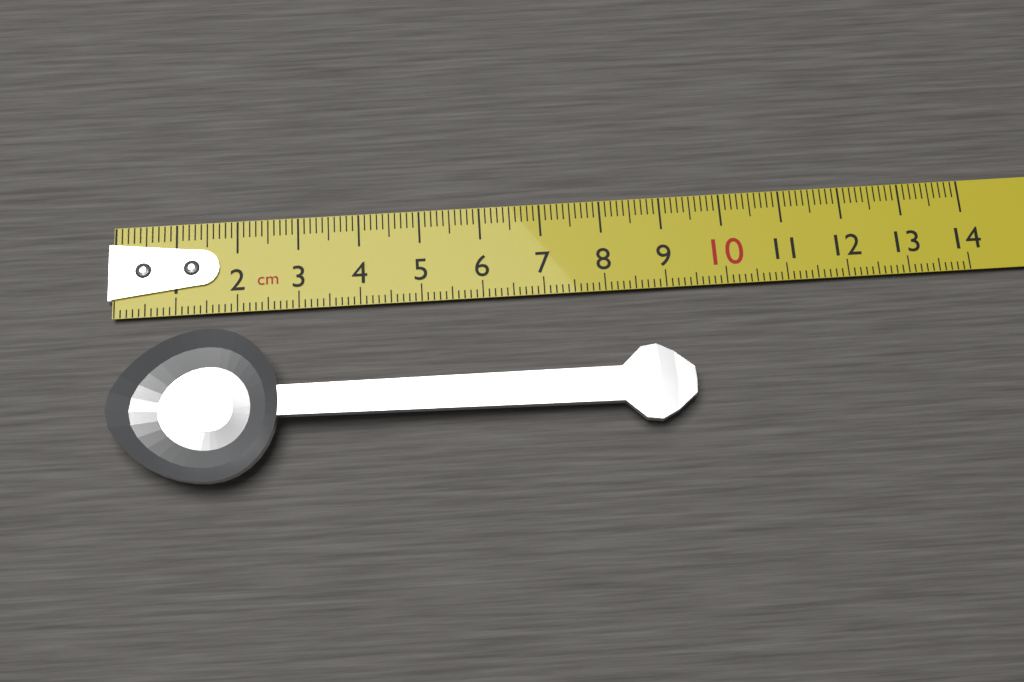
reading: 9.3 cm
